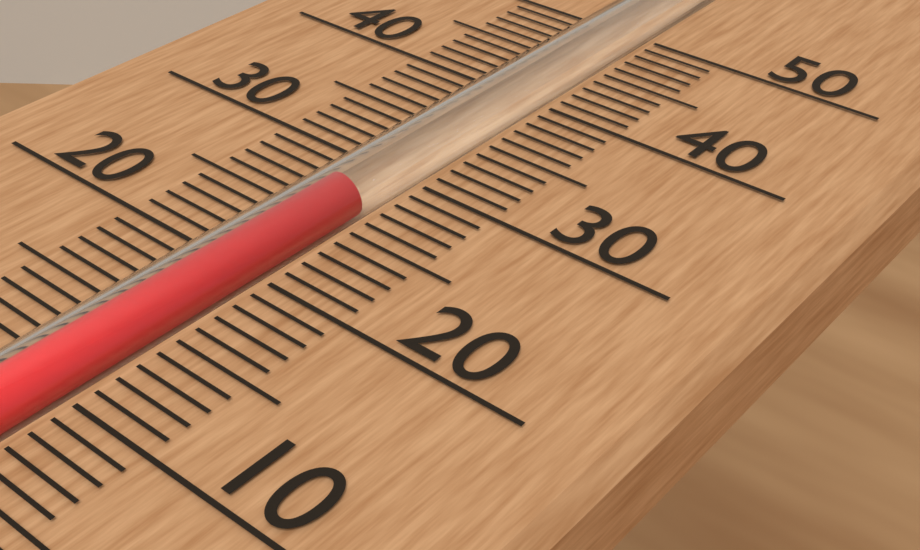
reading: 27 (no unit)
